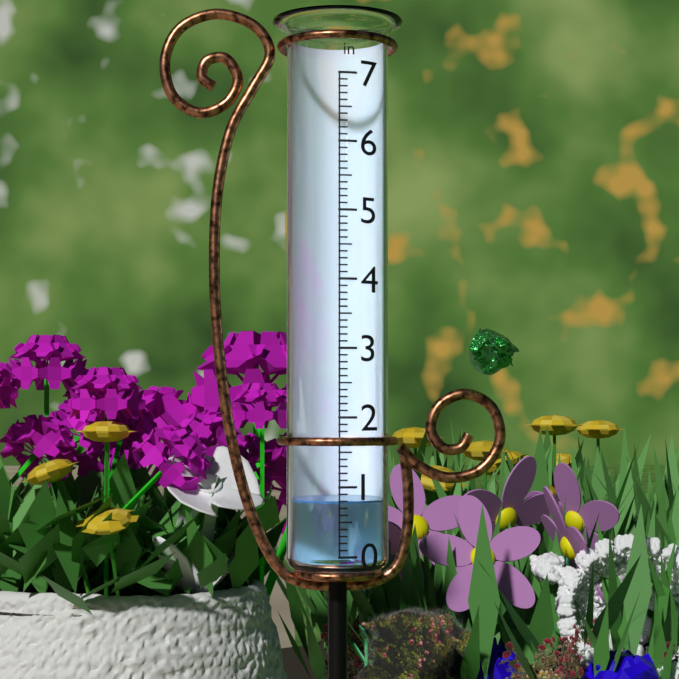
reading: 0.8 in
